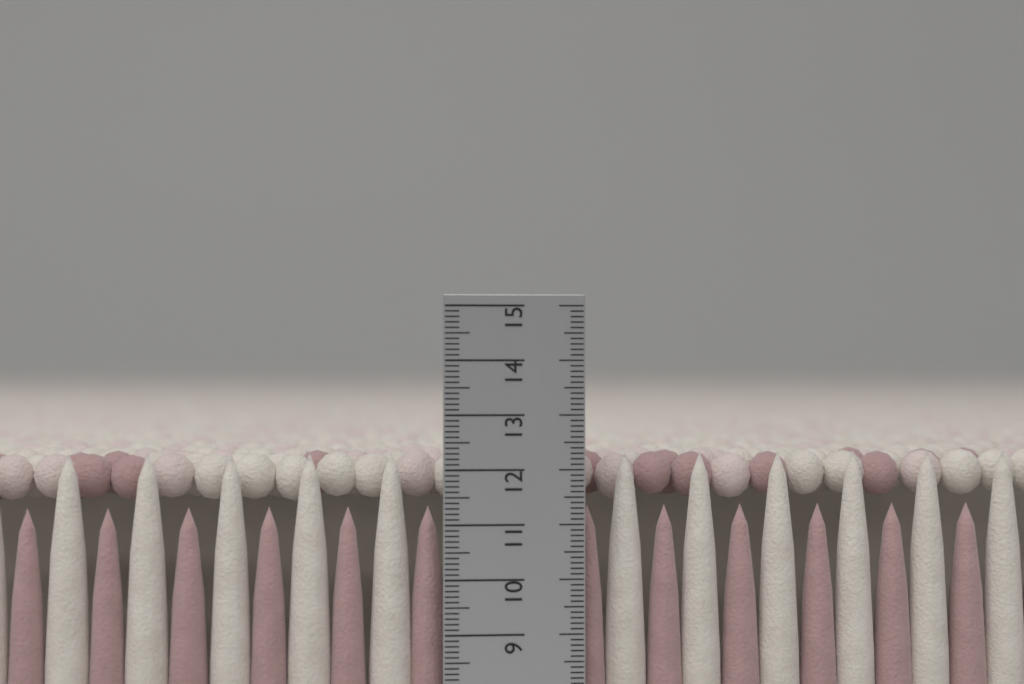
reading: 12.3 cm
